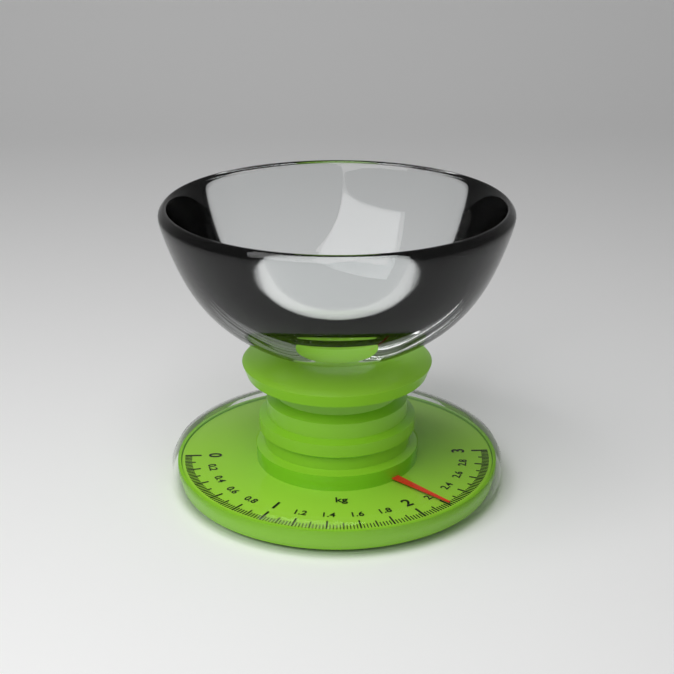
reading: 2.20 kg
